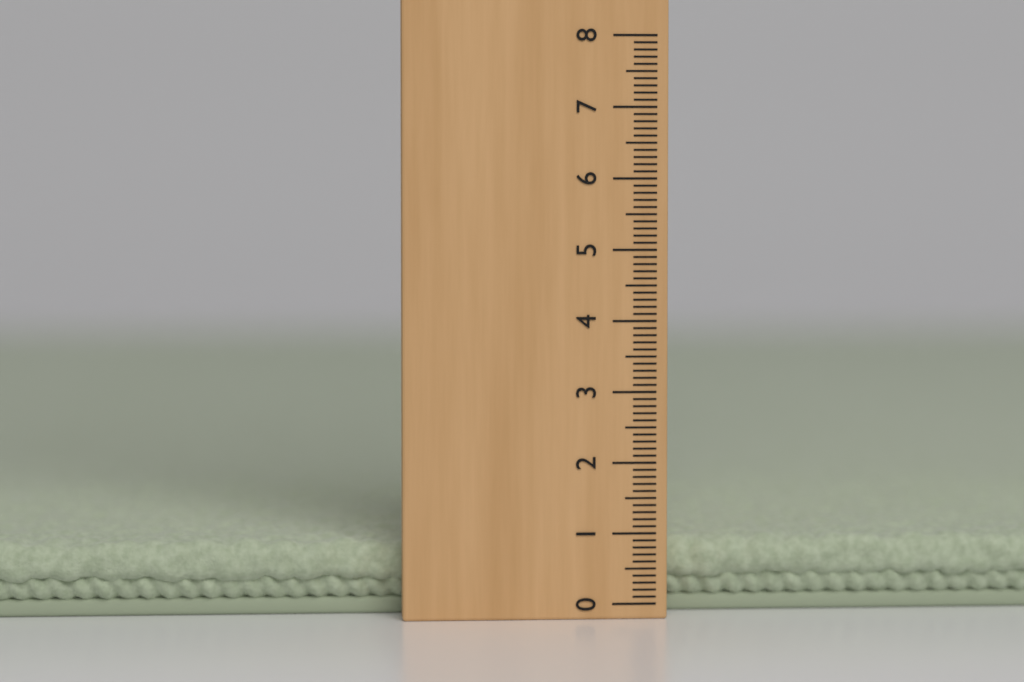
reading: 0.9 (no unit)
